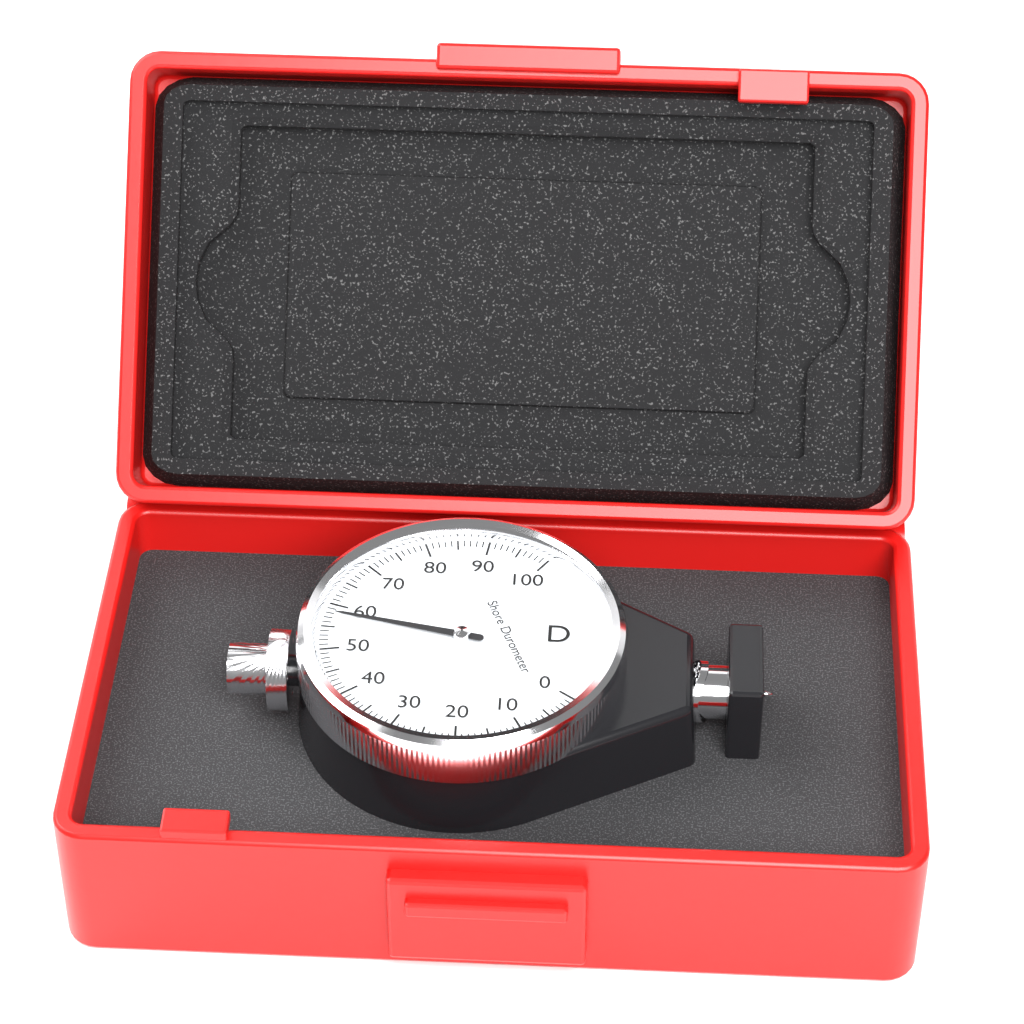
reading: 58 Shore D
